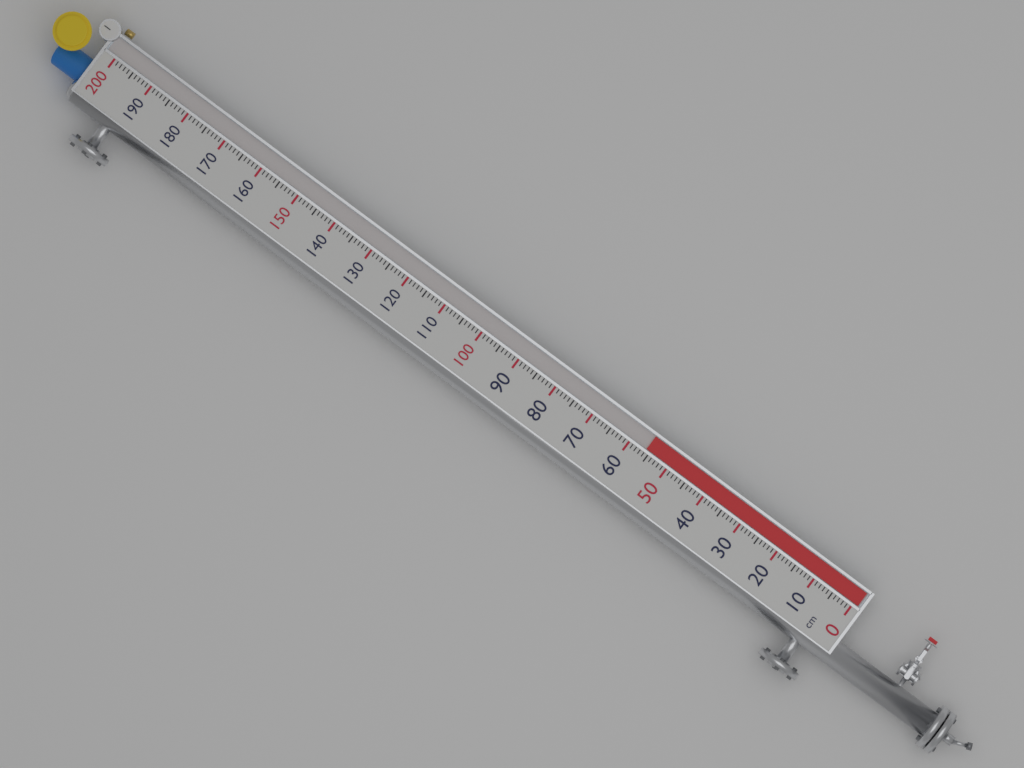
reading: 56 cm
